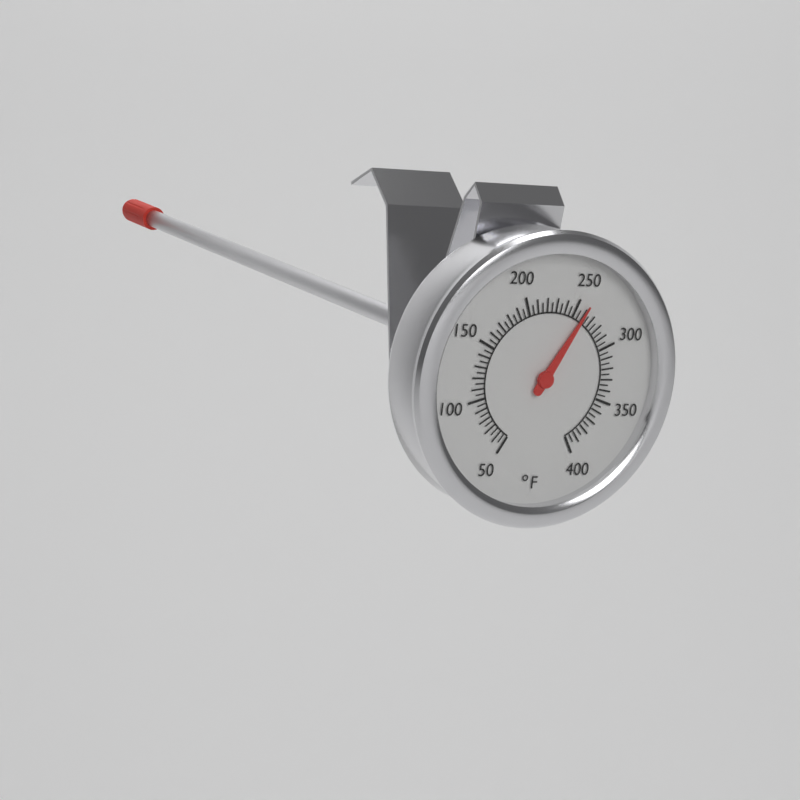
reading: 260 °F
